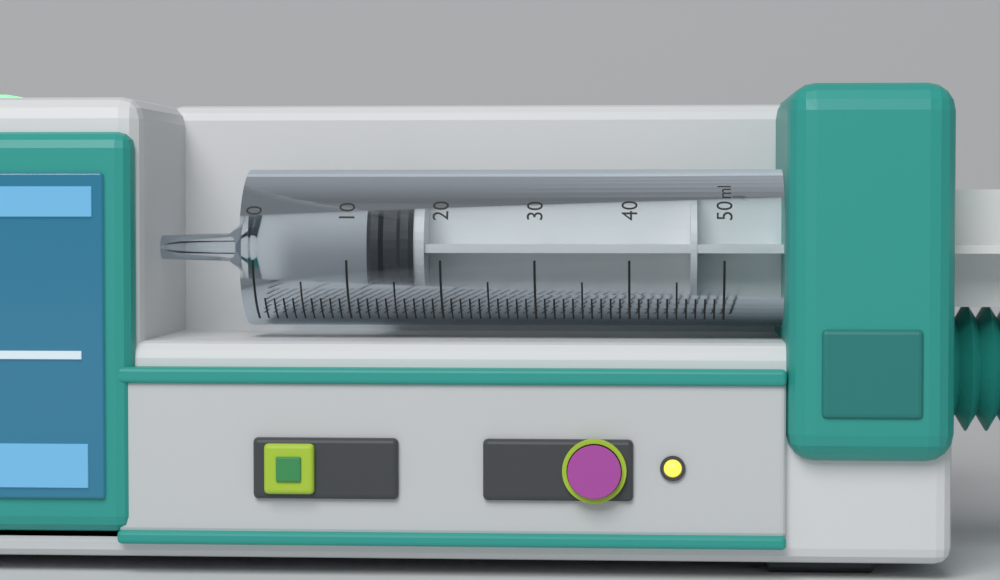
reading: 12 ml
